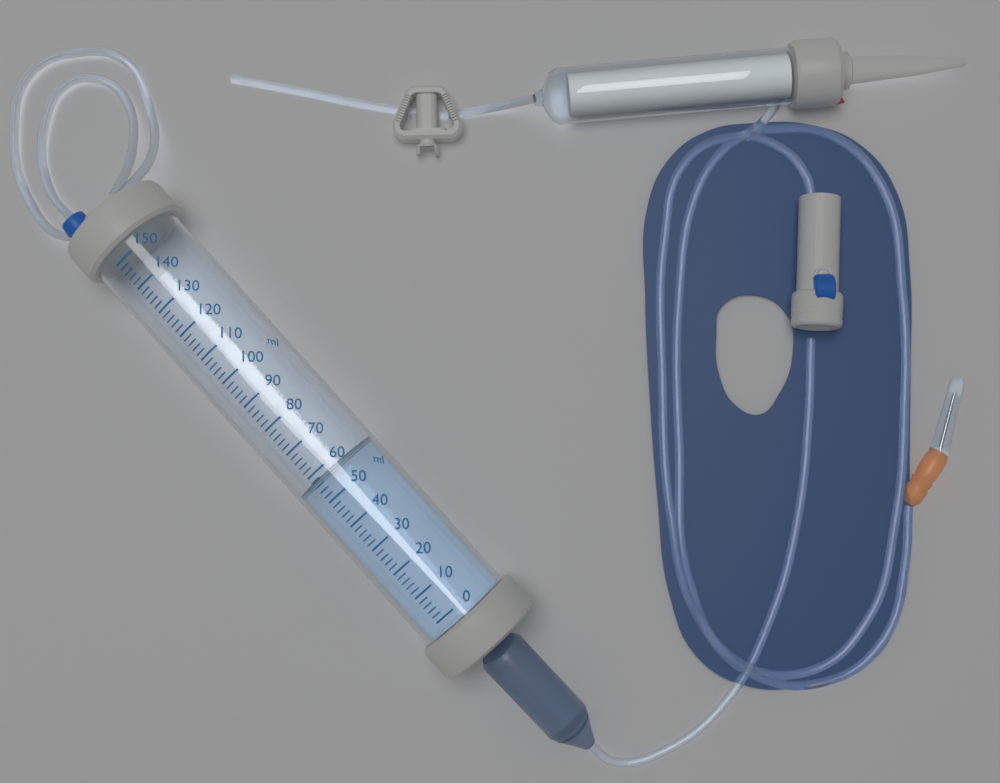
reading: 58 ml
